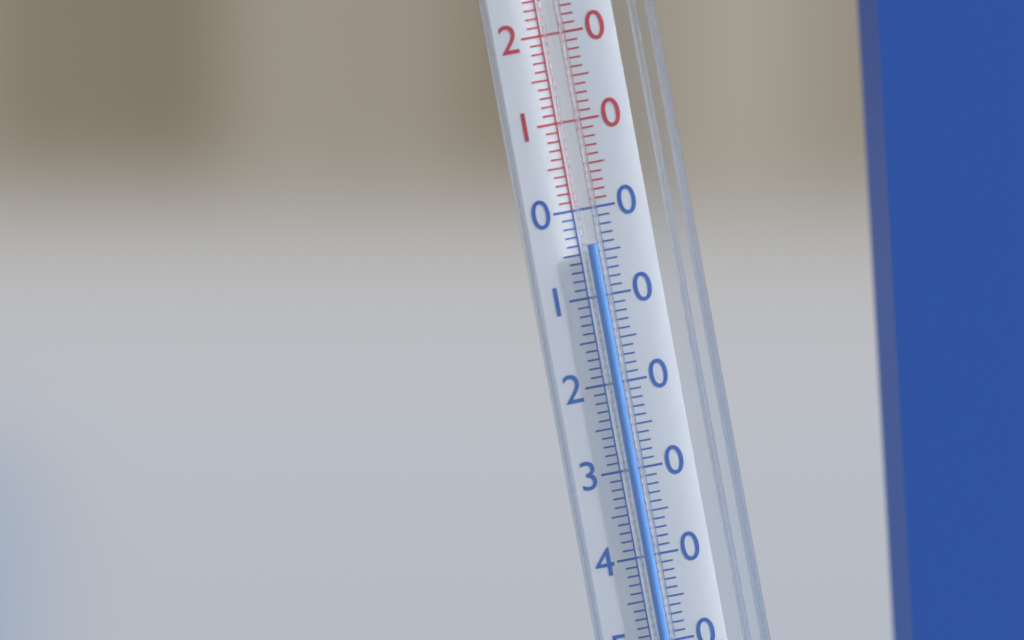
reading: -4 °C
